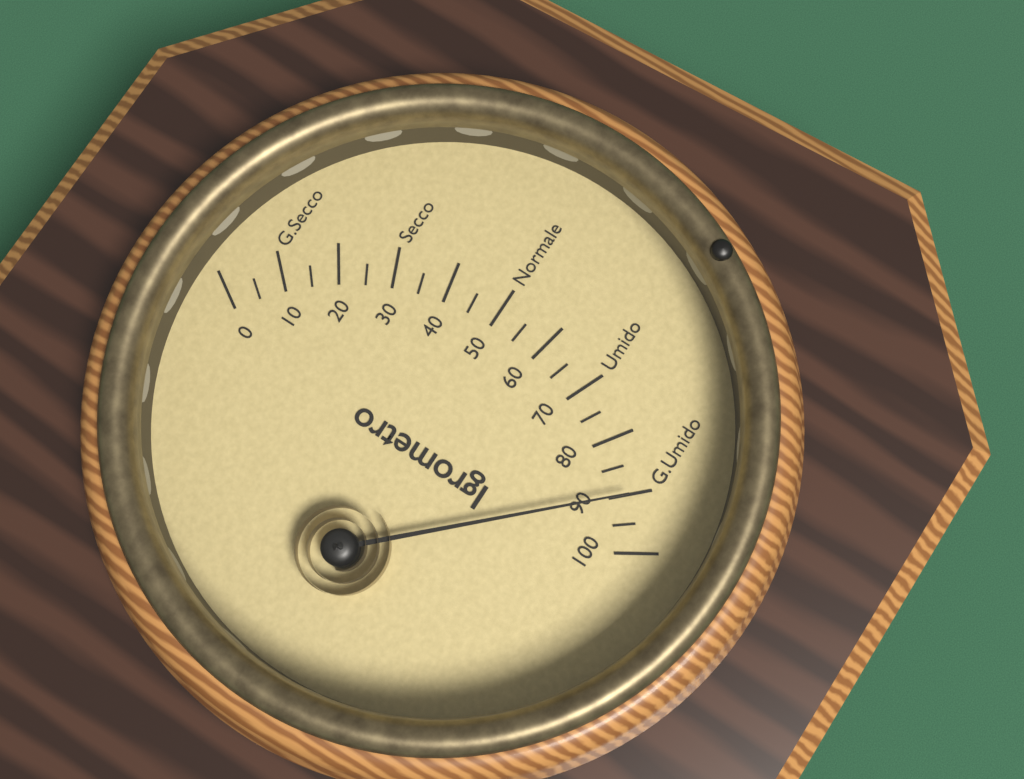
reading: 90 (no unit)
